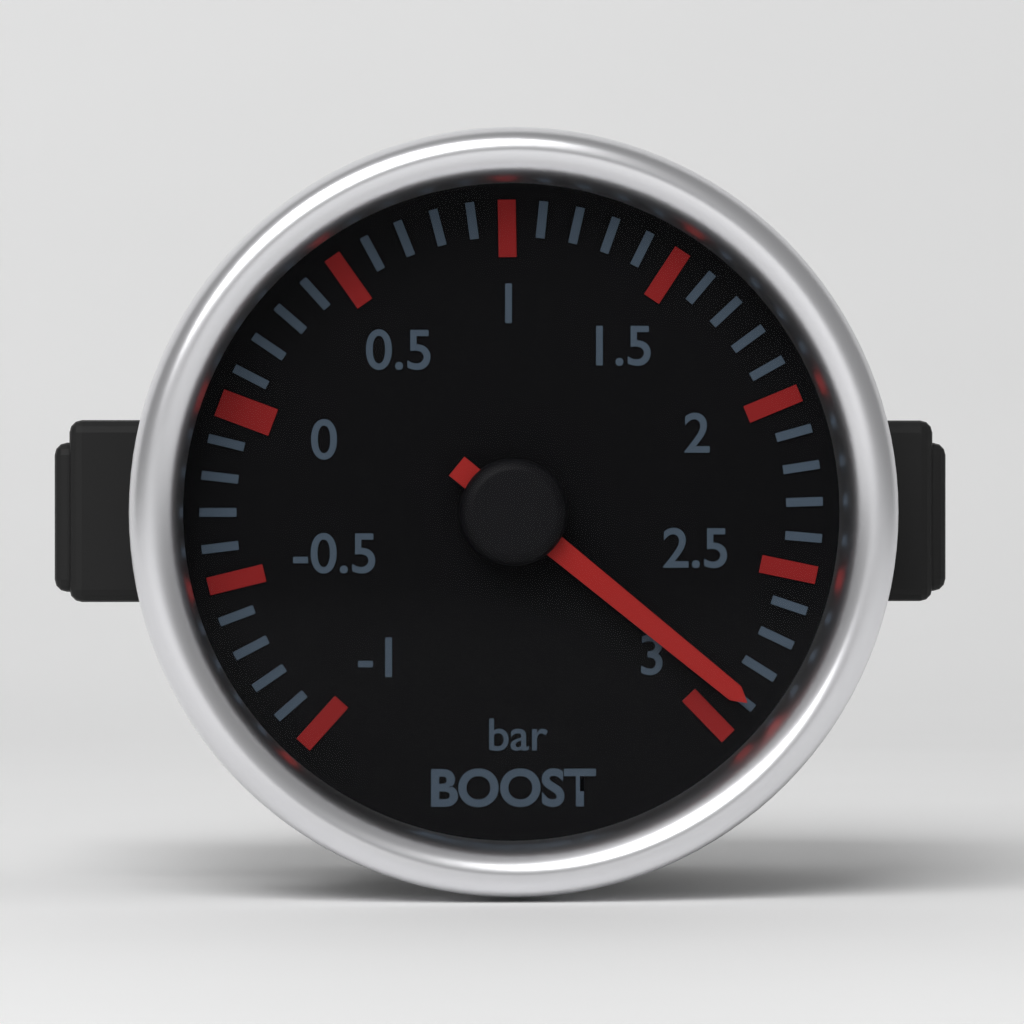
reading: 2.9 bar
